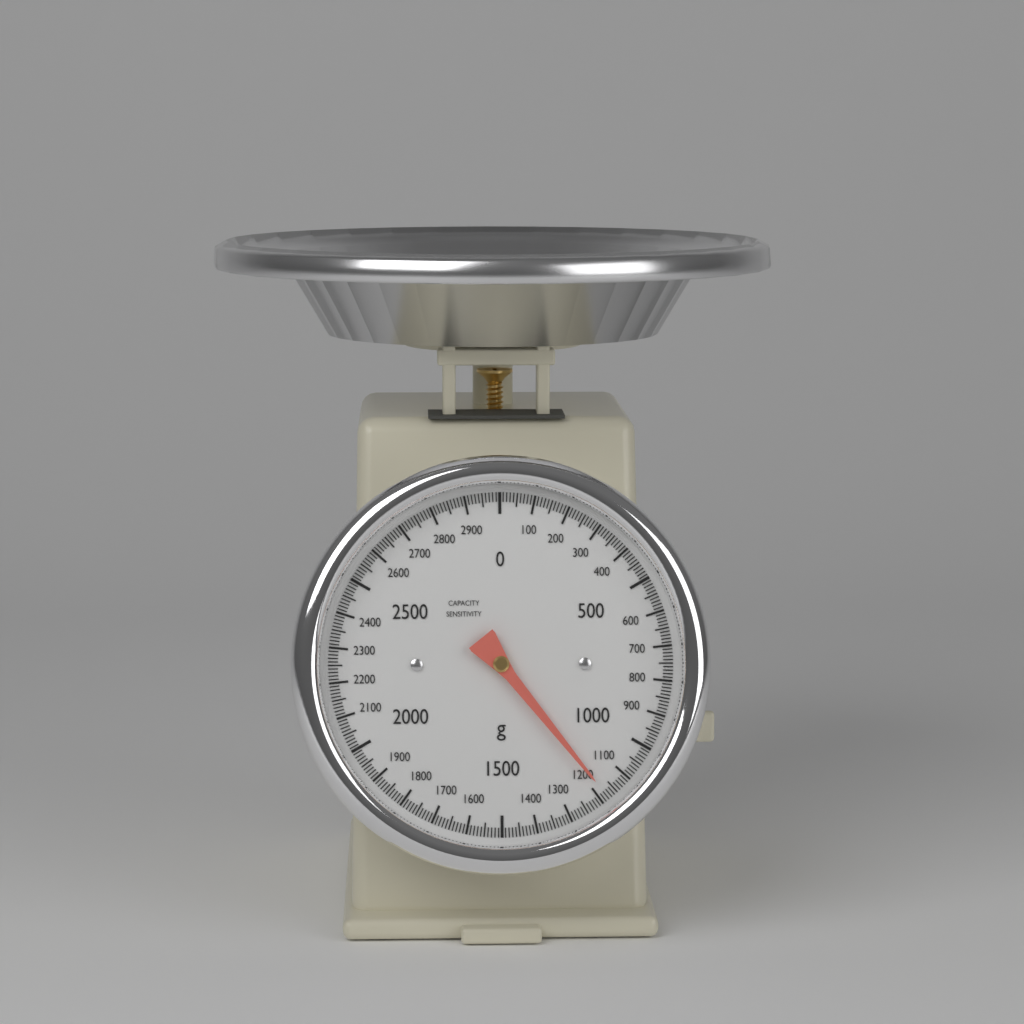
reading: 1180 g
